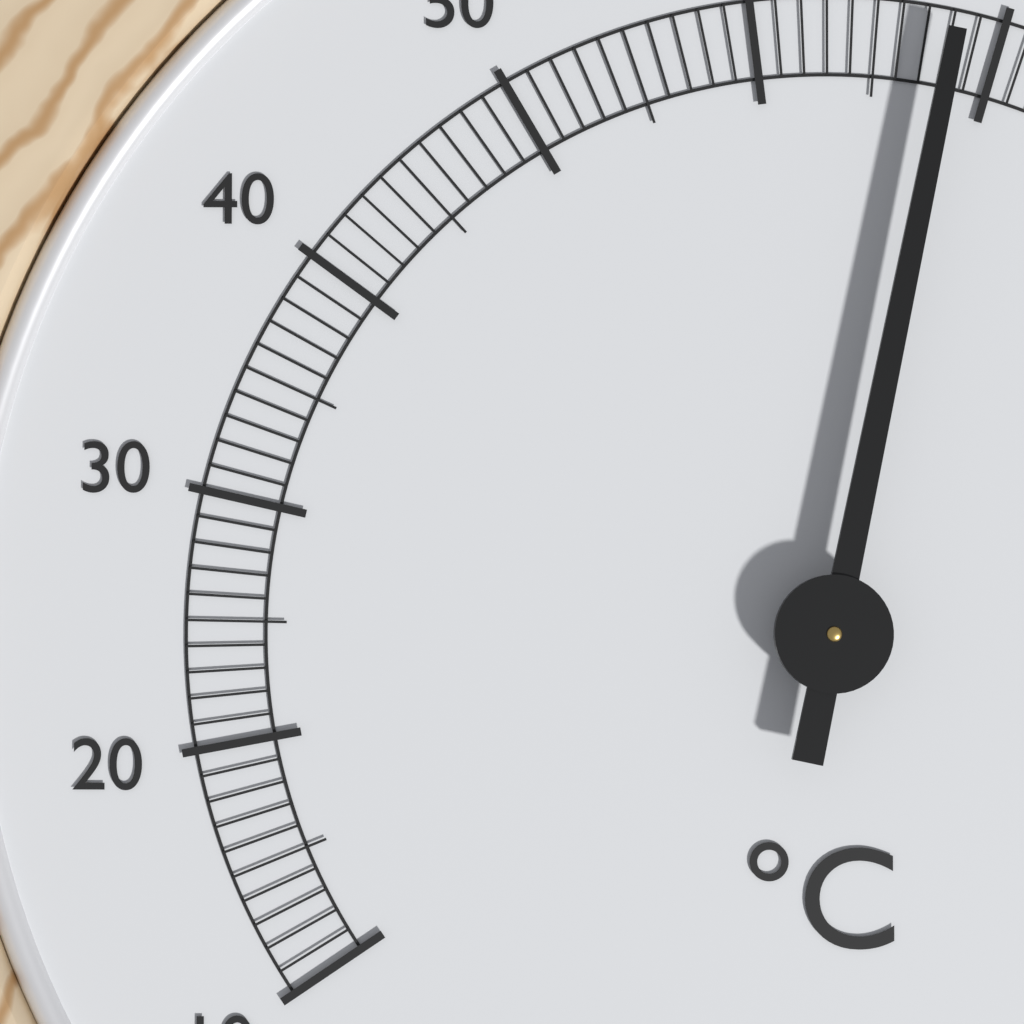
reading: 68 °C
